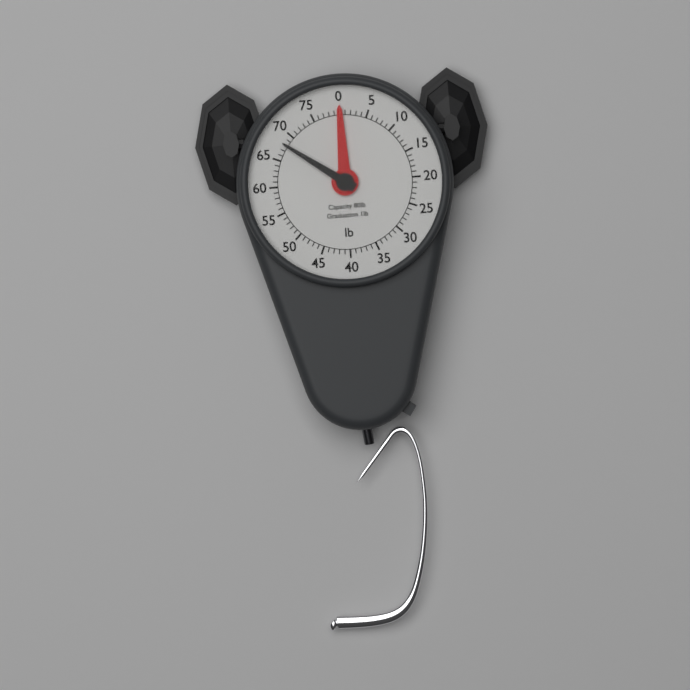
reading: 68 lb
